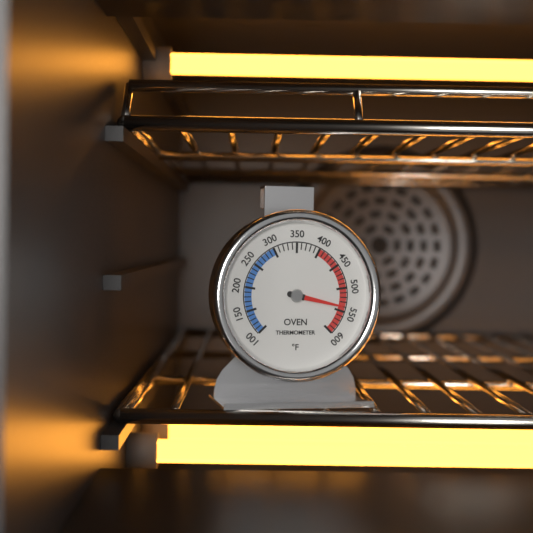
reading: 540 °F
